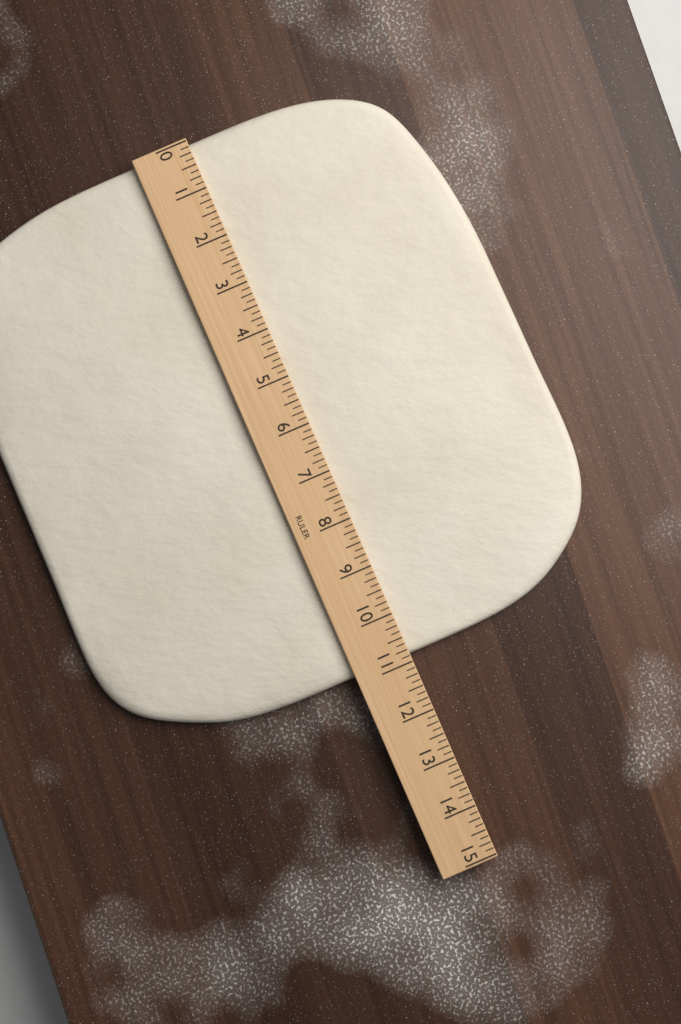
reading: 10.875 (no unit)
